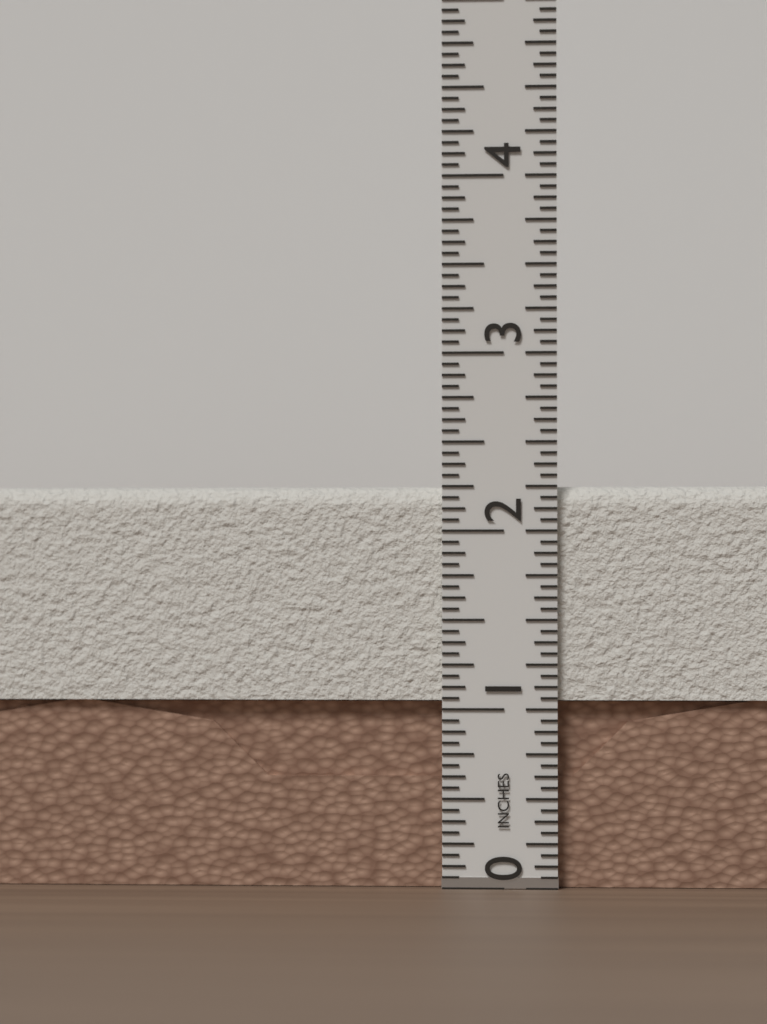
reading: 2.2500 in
